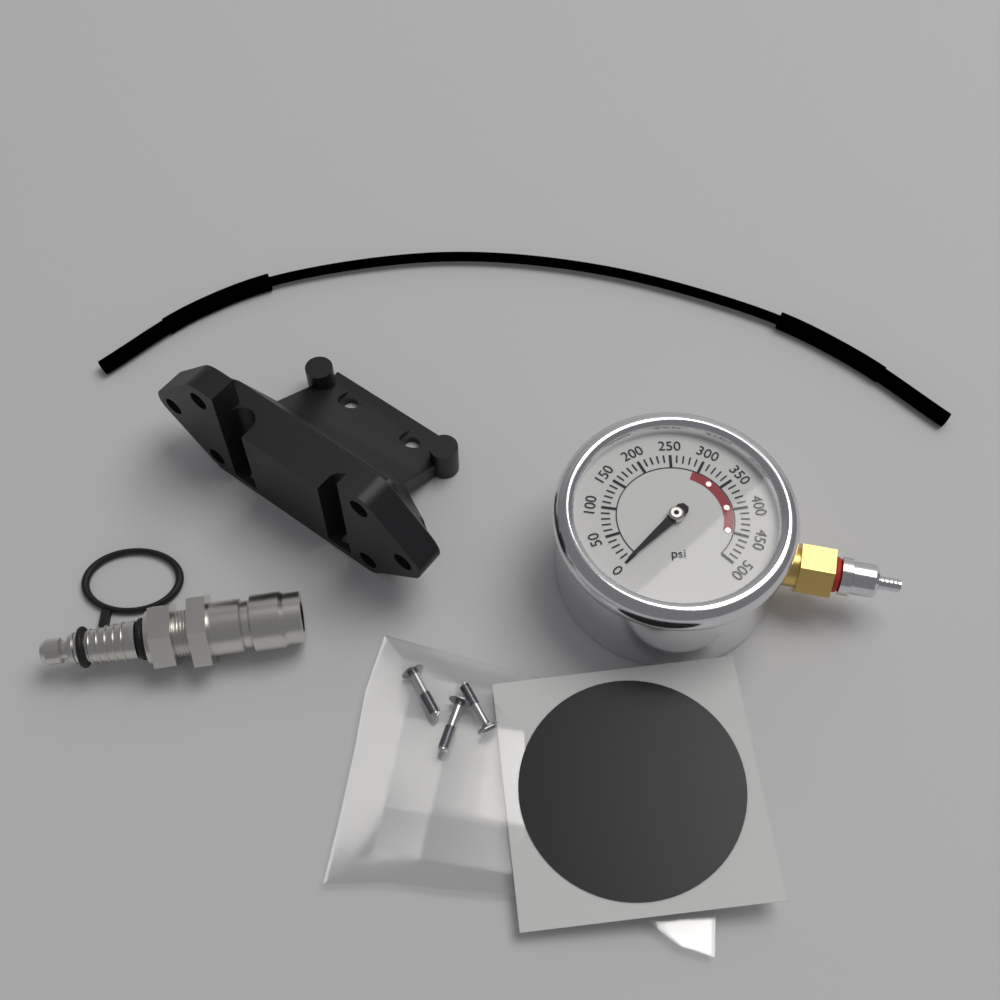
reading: 0 psi
